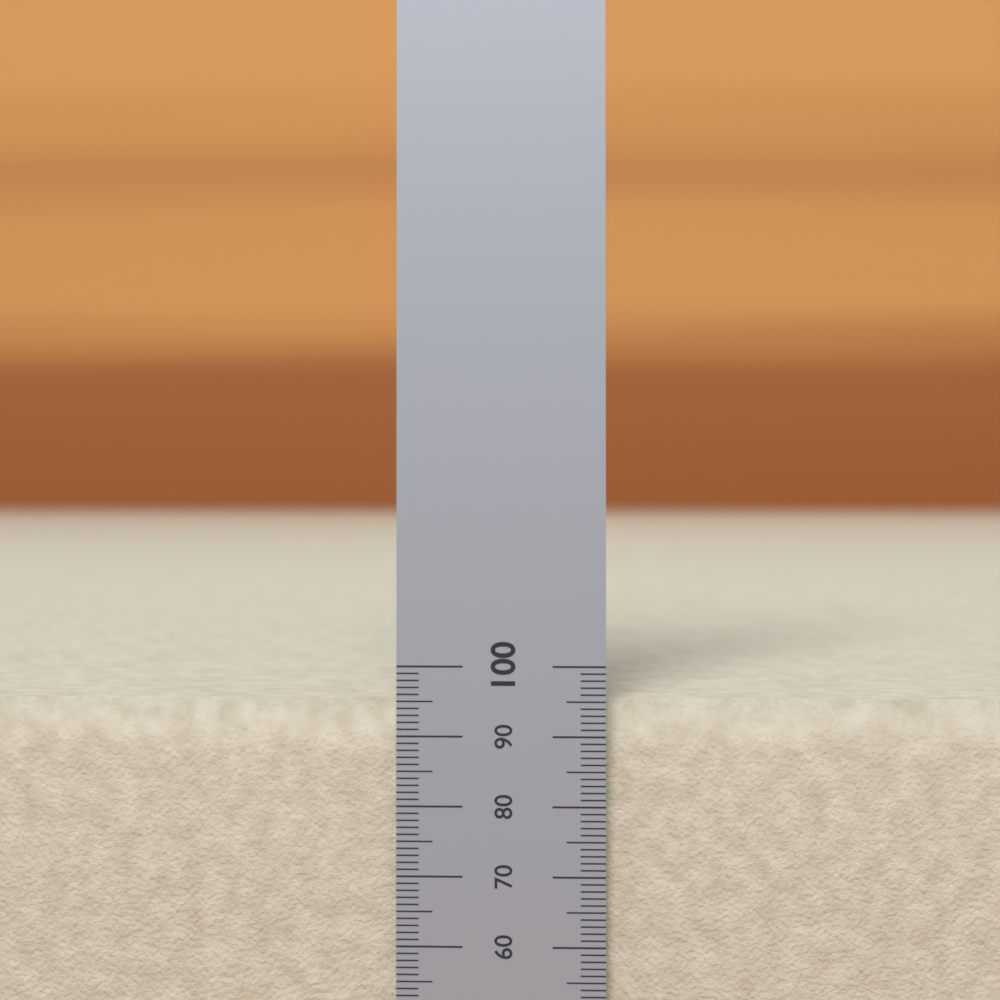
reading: 95 (no unit)
